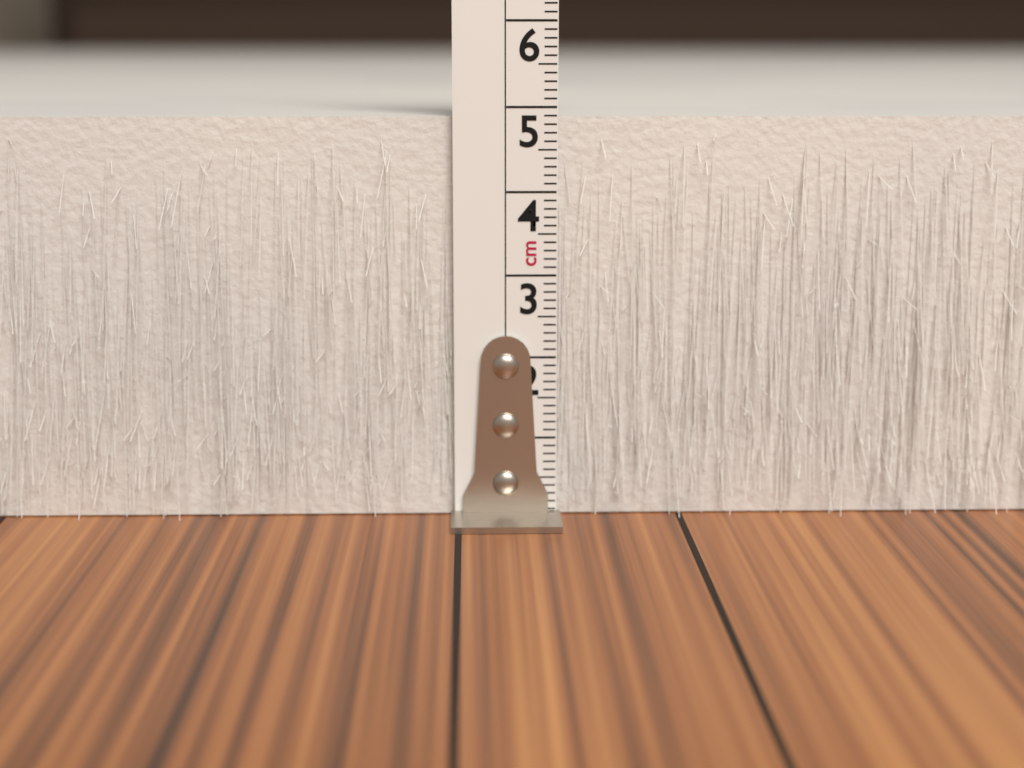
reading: 4.9 cm
